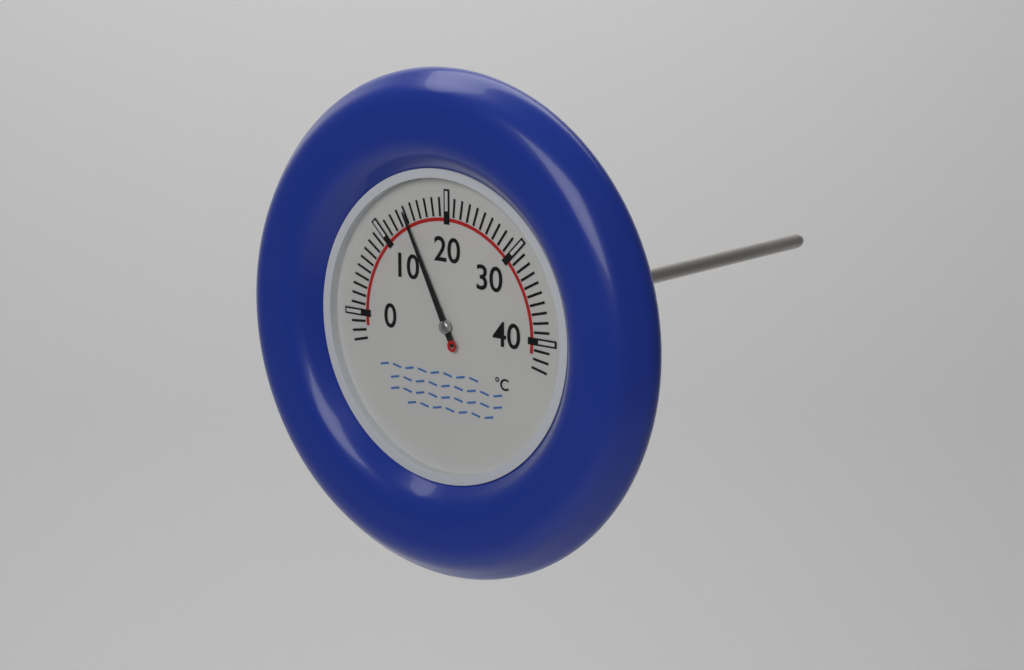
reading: 14 °C
